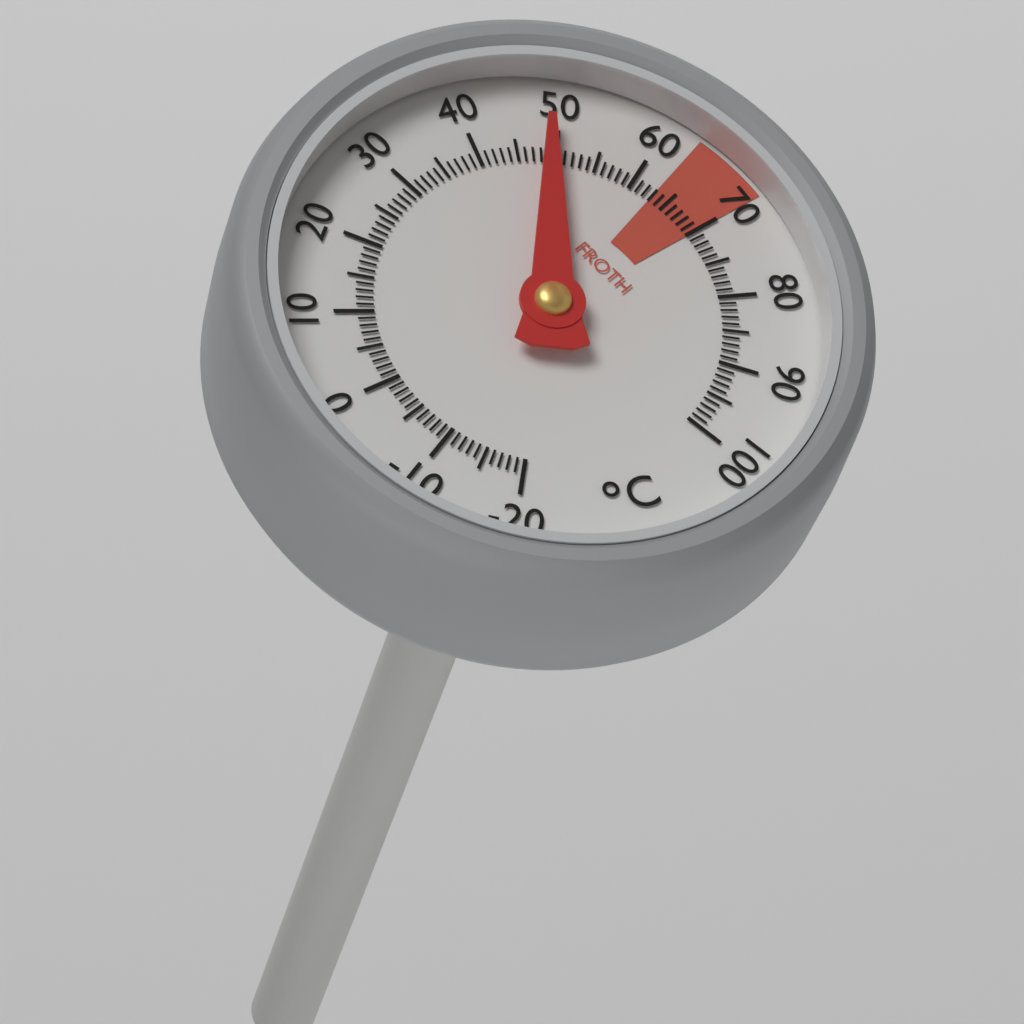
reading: 49 °C
